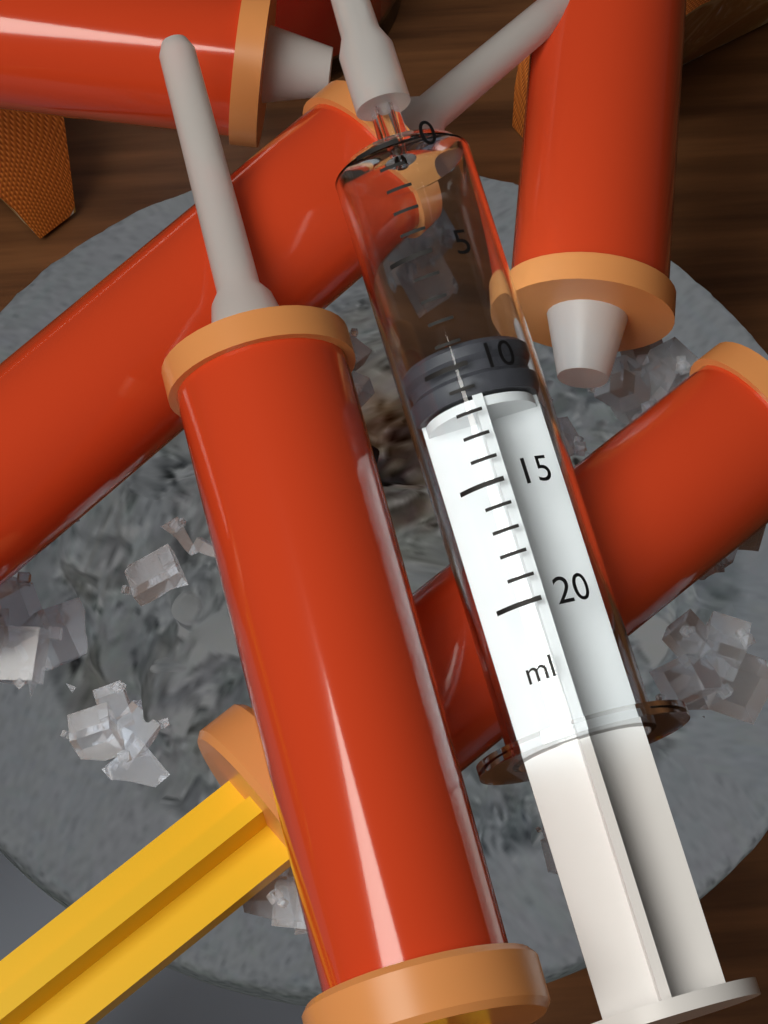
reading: 9 ml
